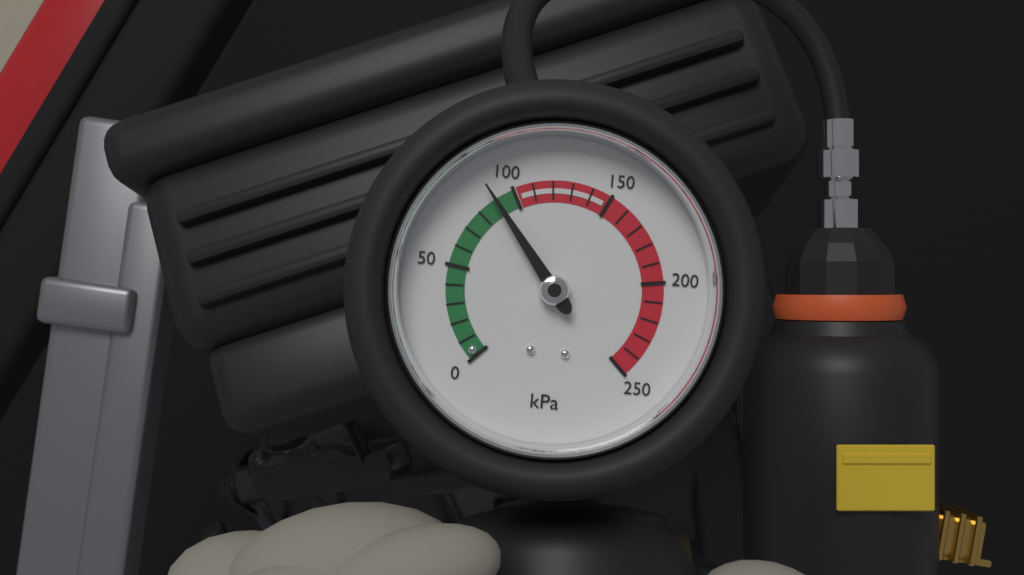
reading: 90 kPa
